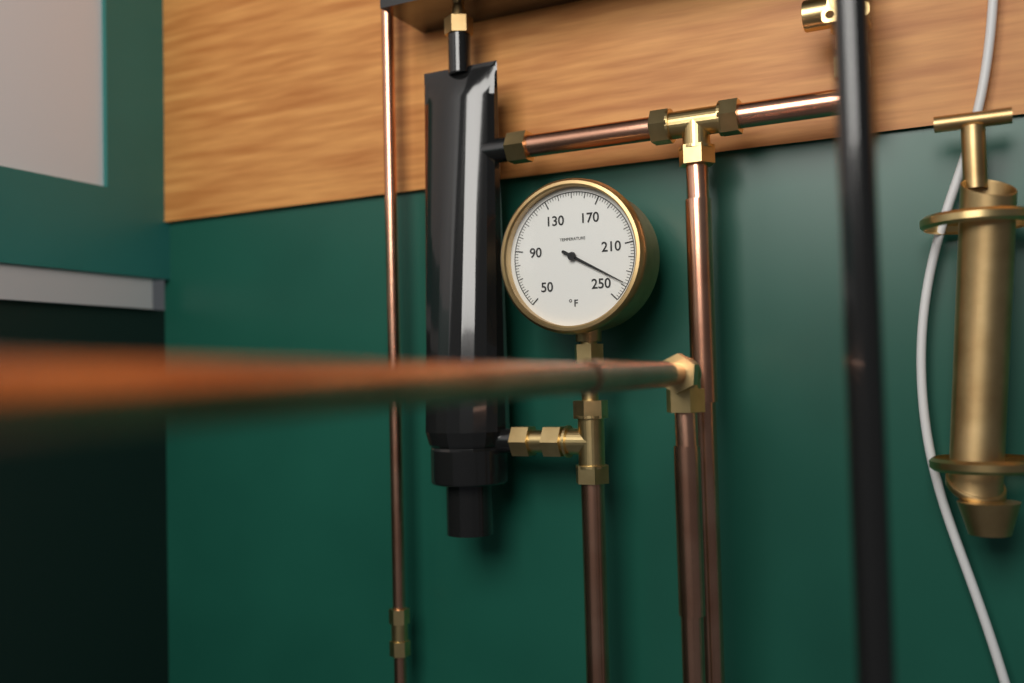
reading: 238 °F
